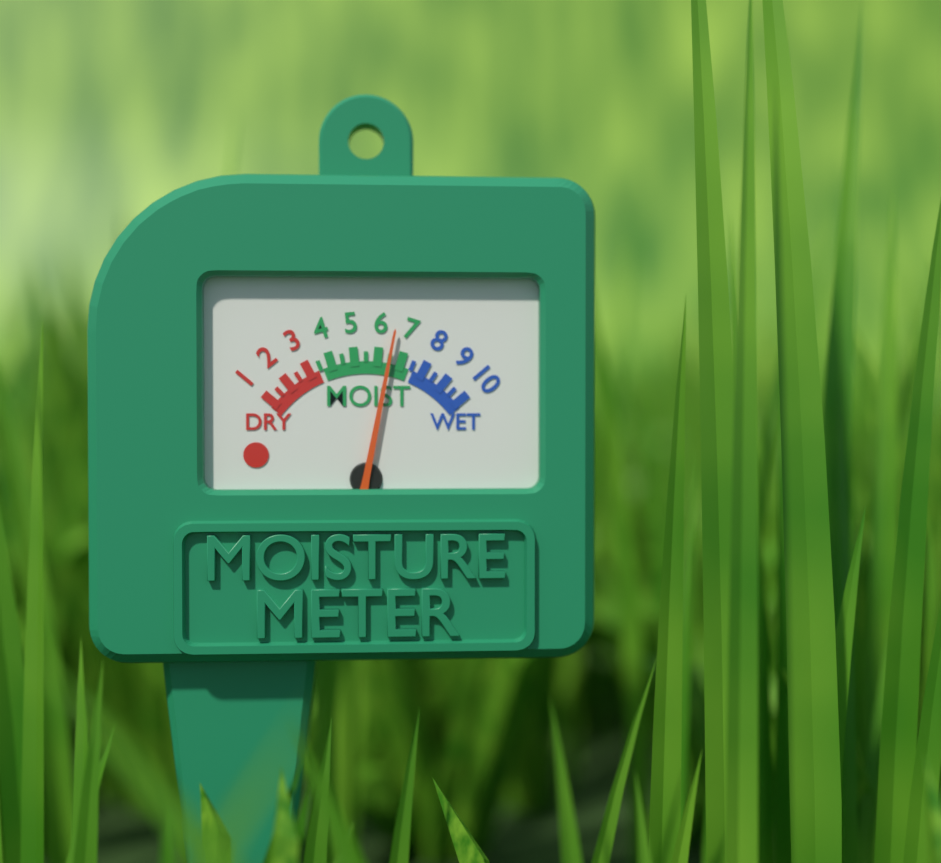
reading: 6.5 (no unit)
